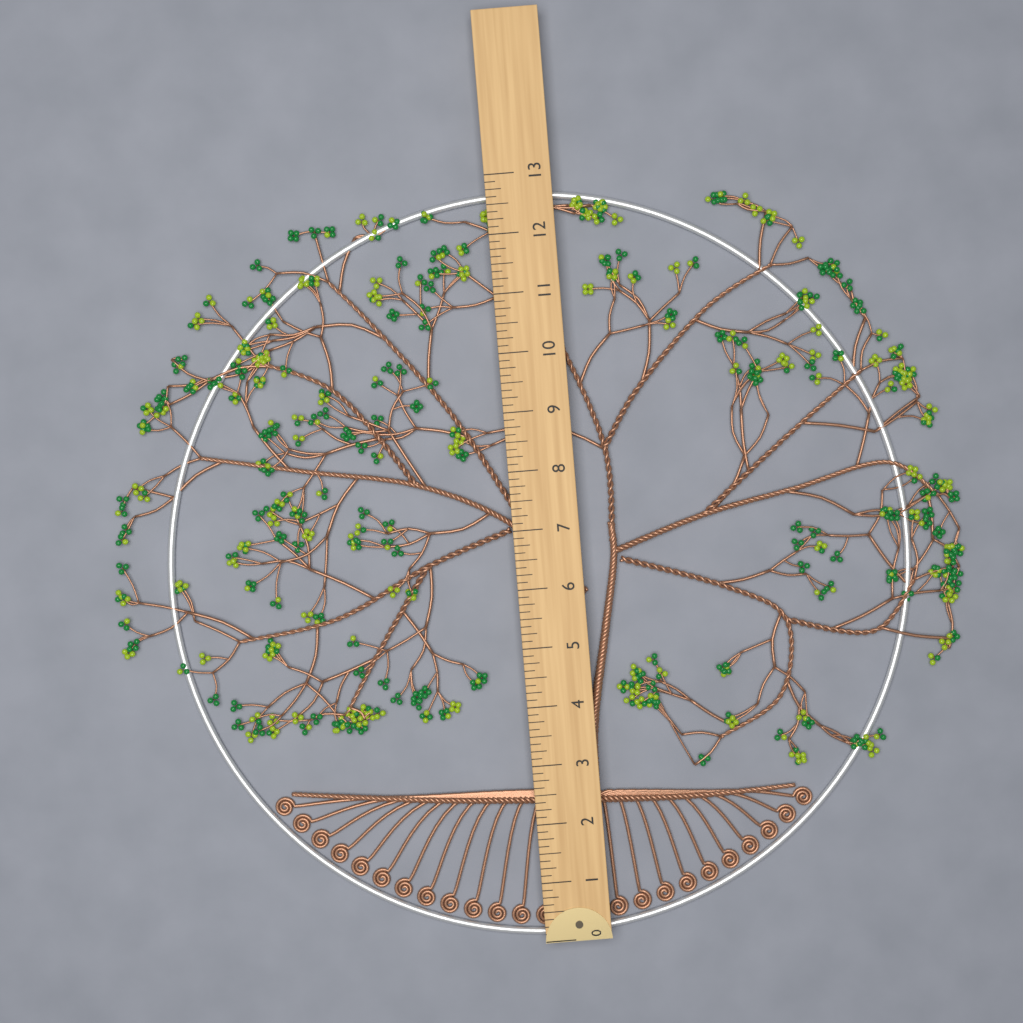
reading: 12.750 (no unit)
